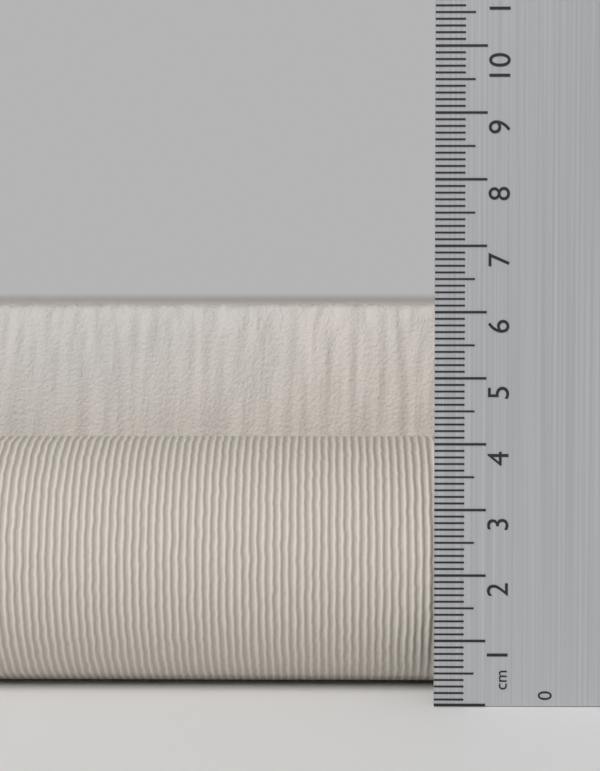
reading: 6.1 cm
